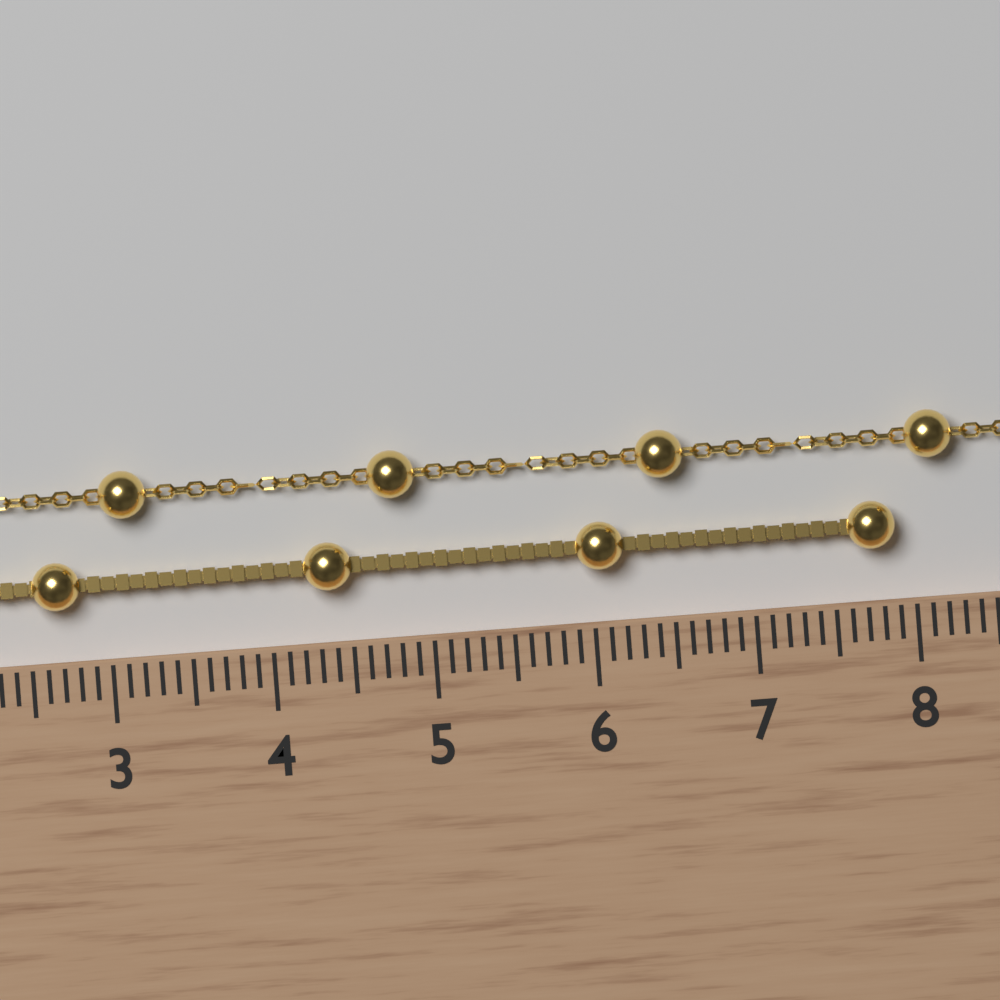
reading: 7.9 cm
